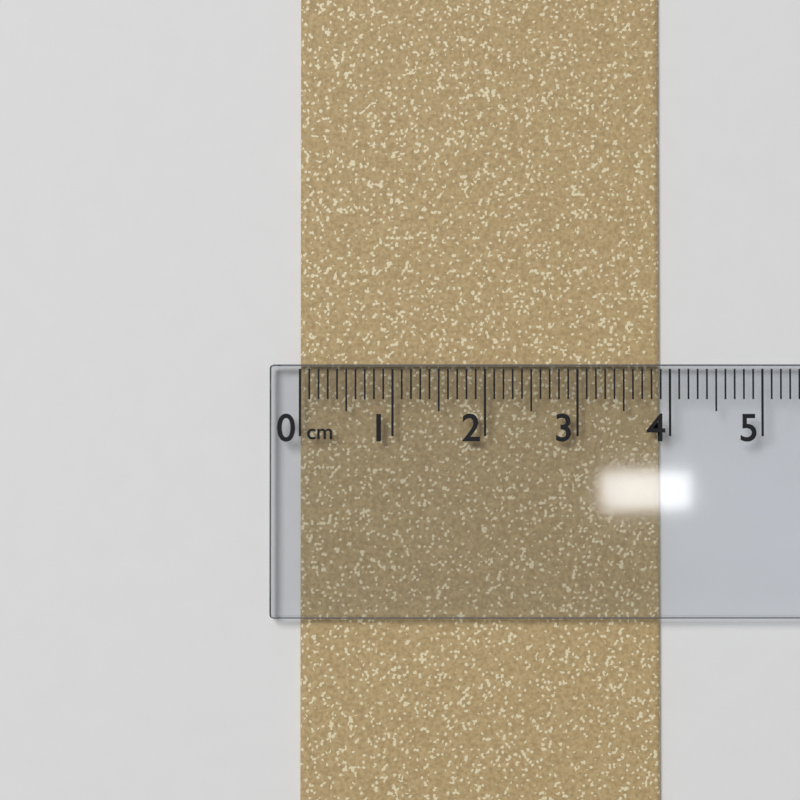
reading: 3.9 cm
